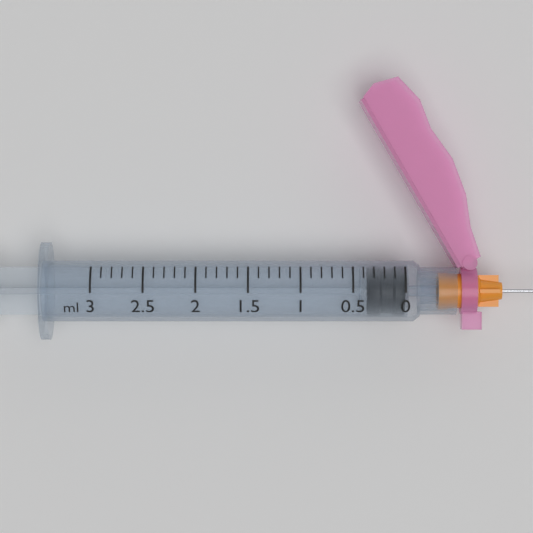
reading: 0.0 ml
